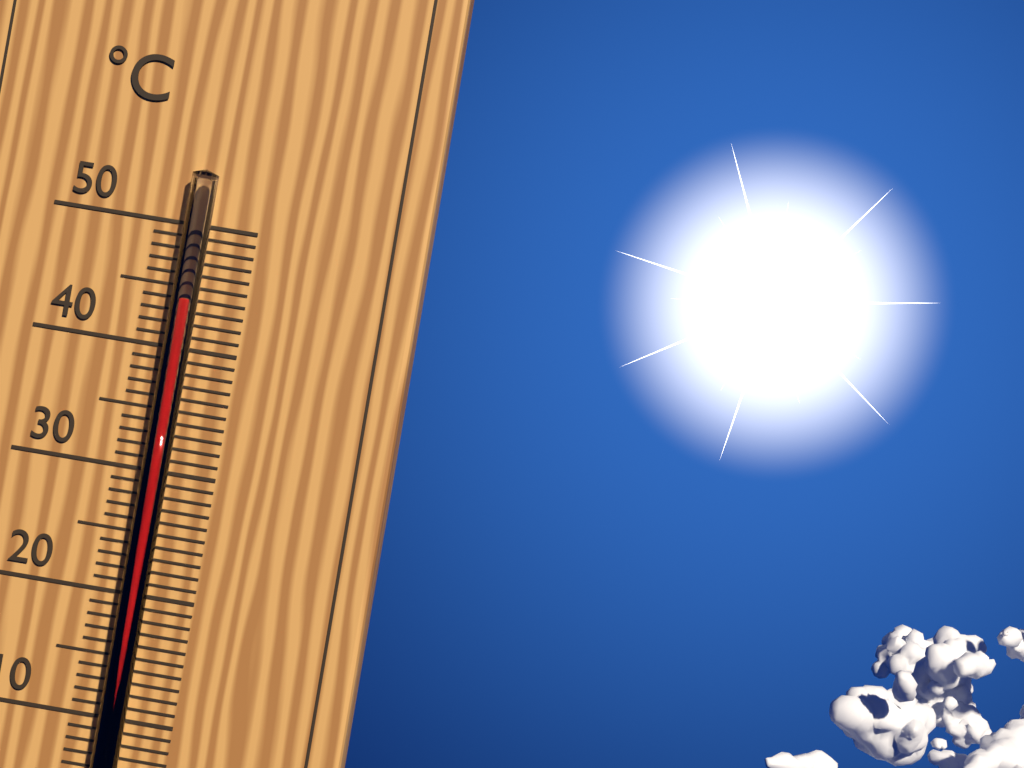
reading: 44 °C
